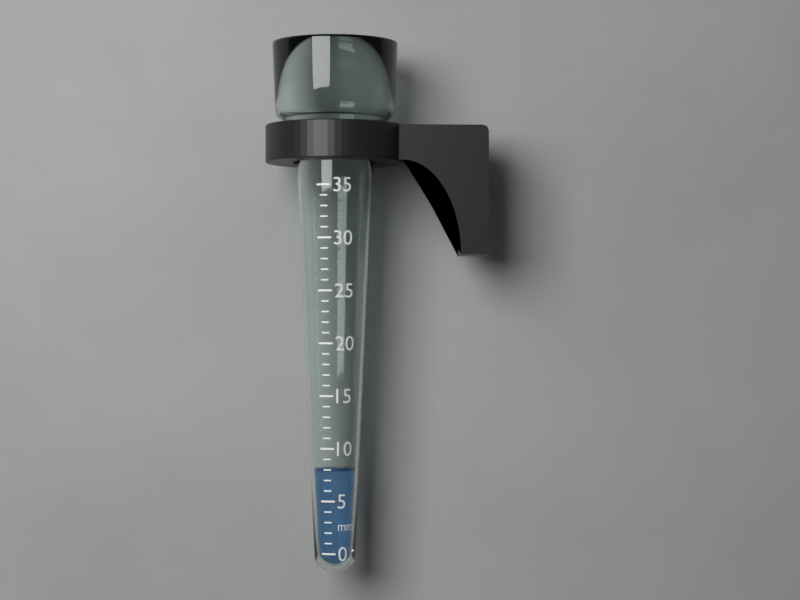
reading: 8 mm
